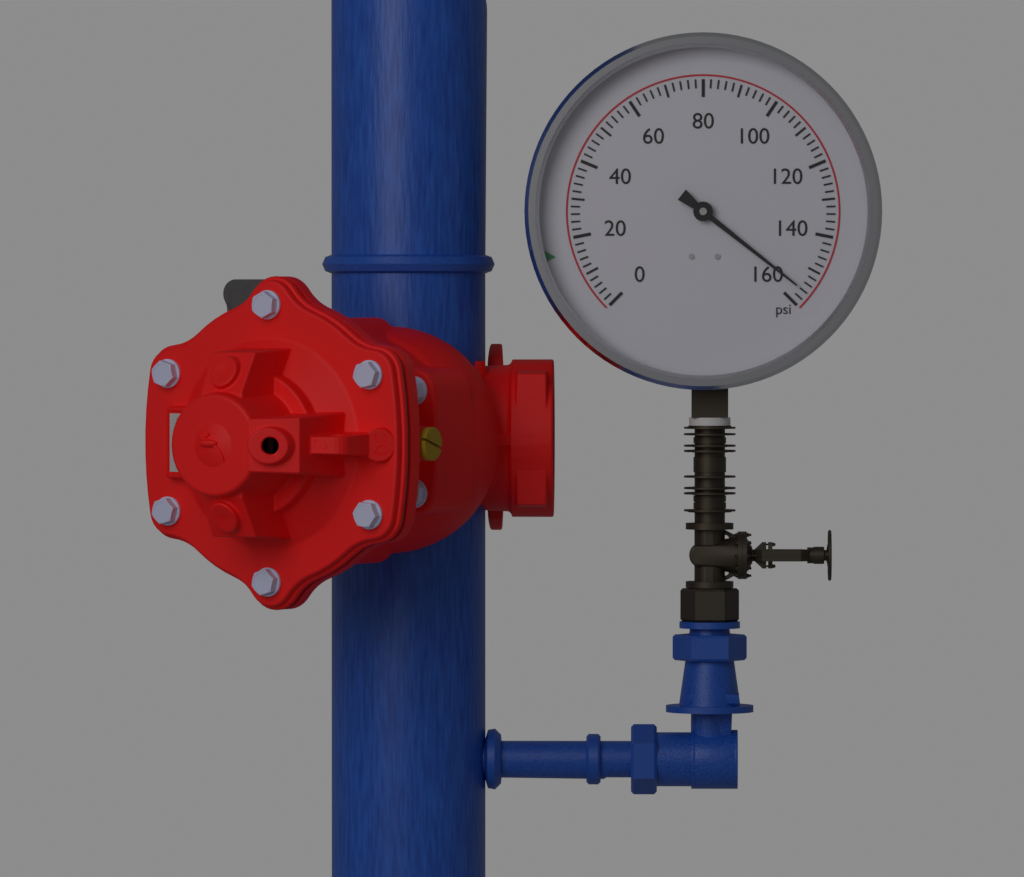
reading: 156 psi
